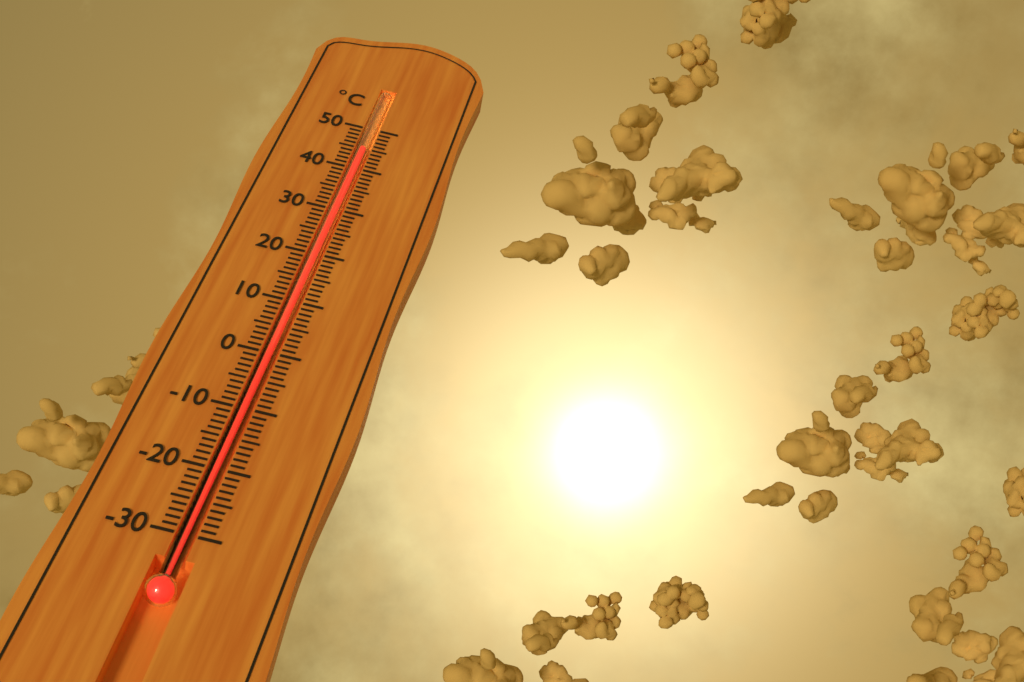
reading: 45 °C
